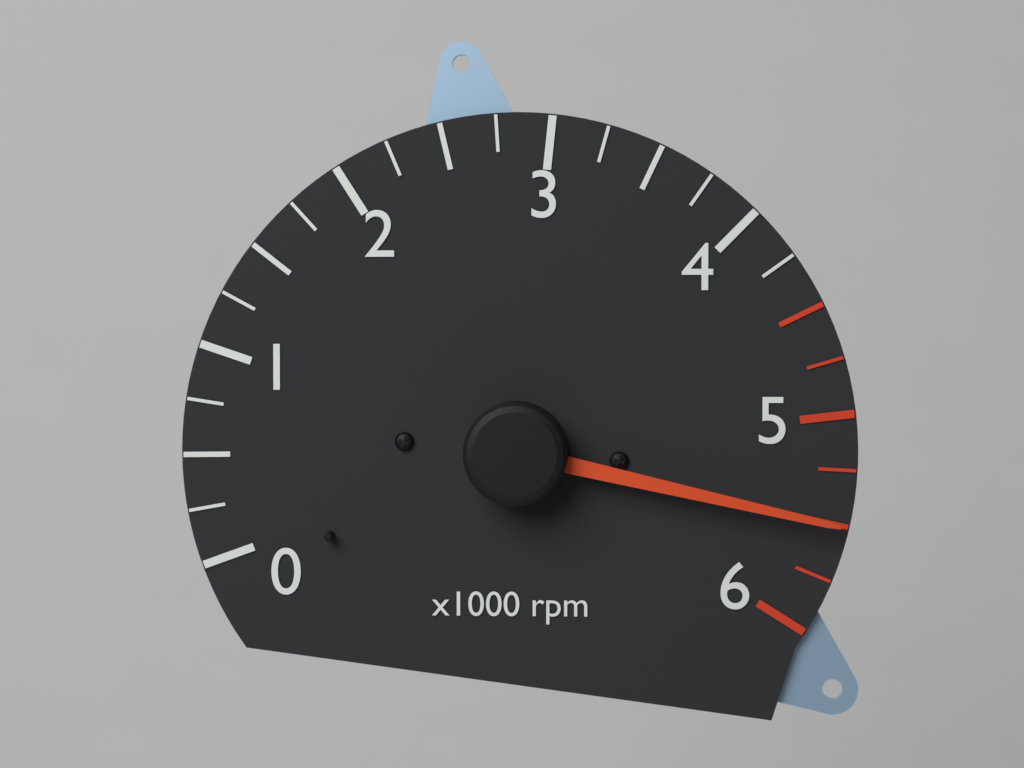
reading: 5500 rpm
